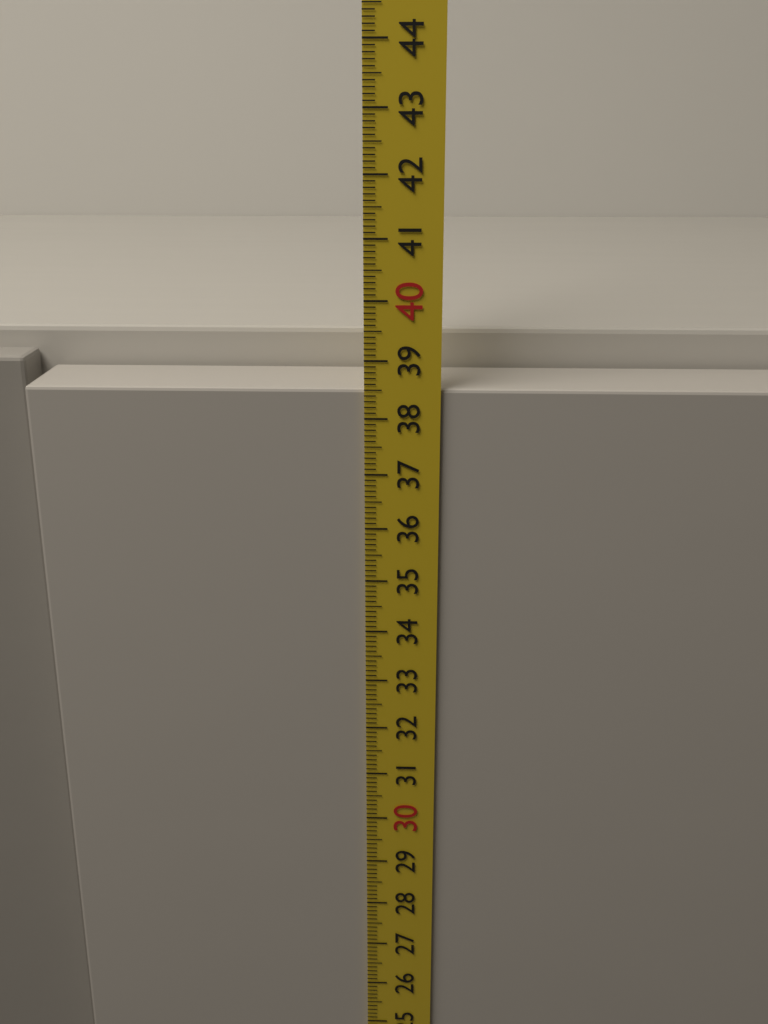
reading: 38.5 cm
